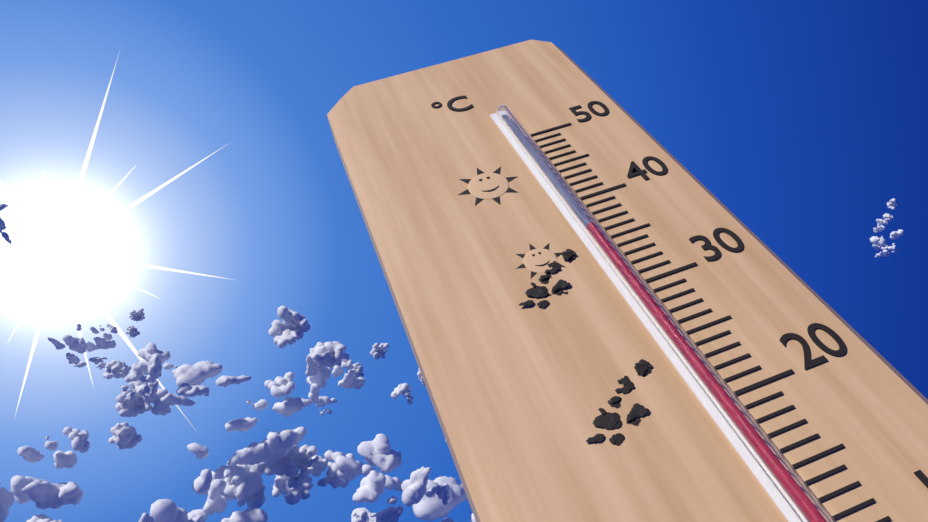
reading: 36 °C
